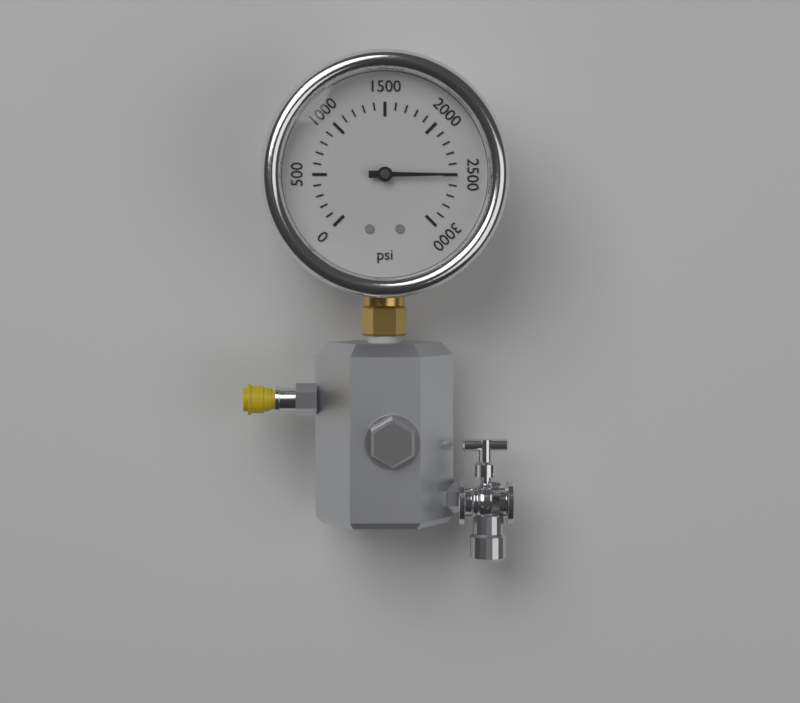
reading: 2500 psi
